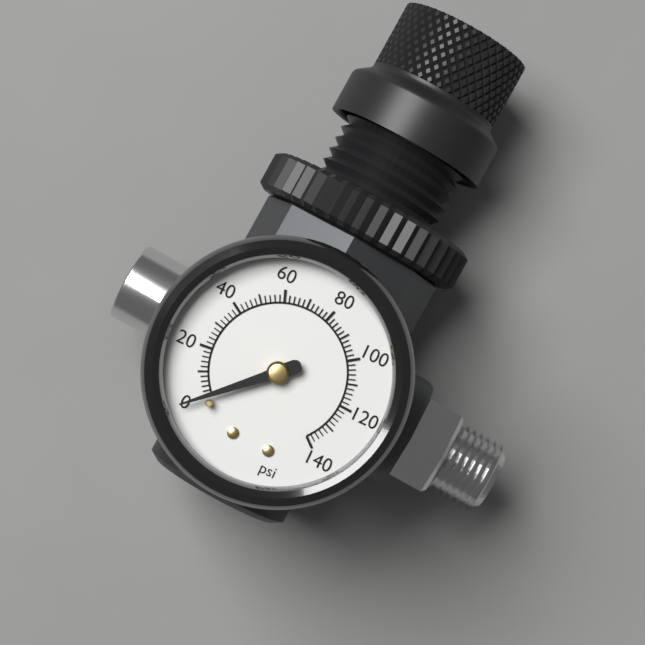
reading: 0 psi
